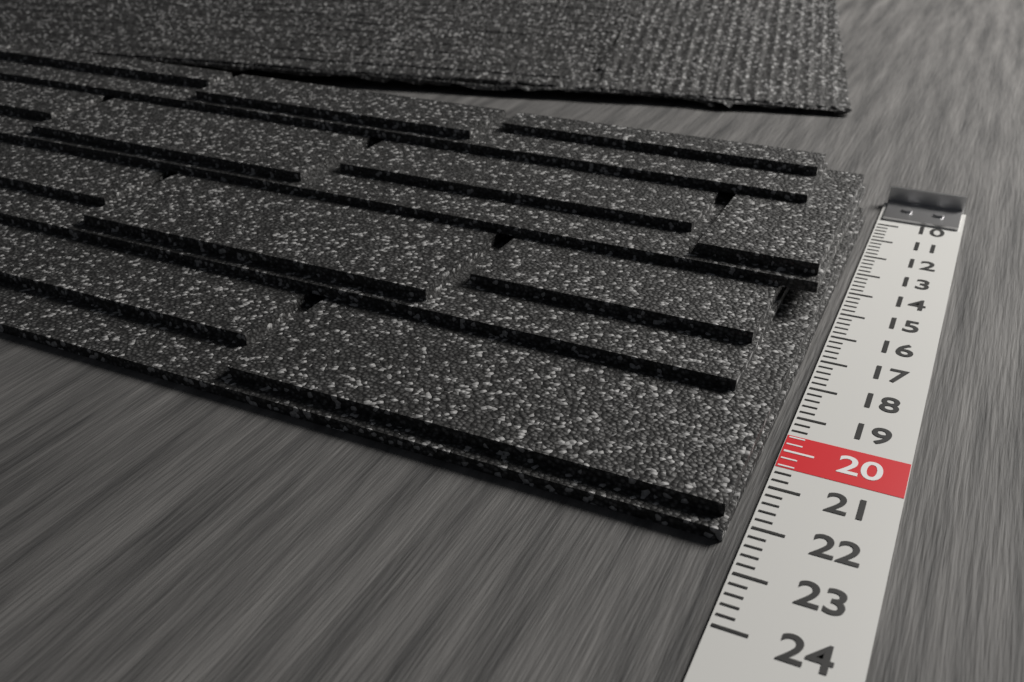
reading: 22.4 (no unit)
